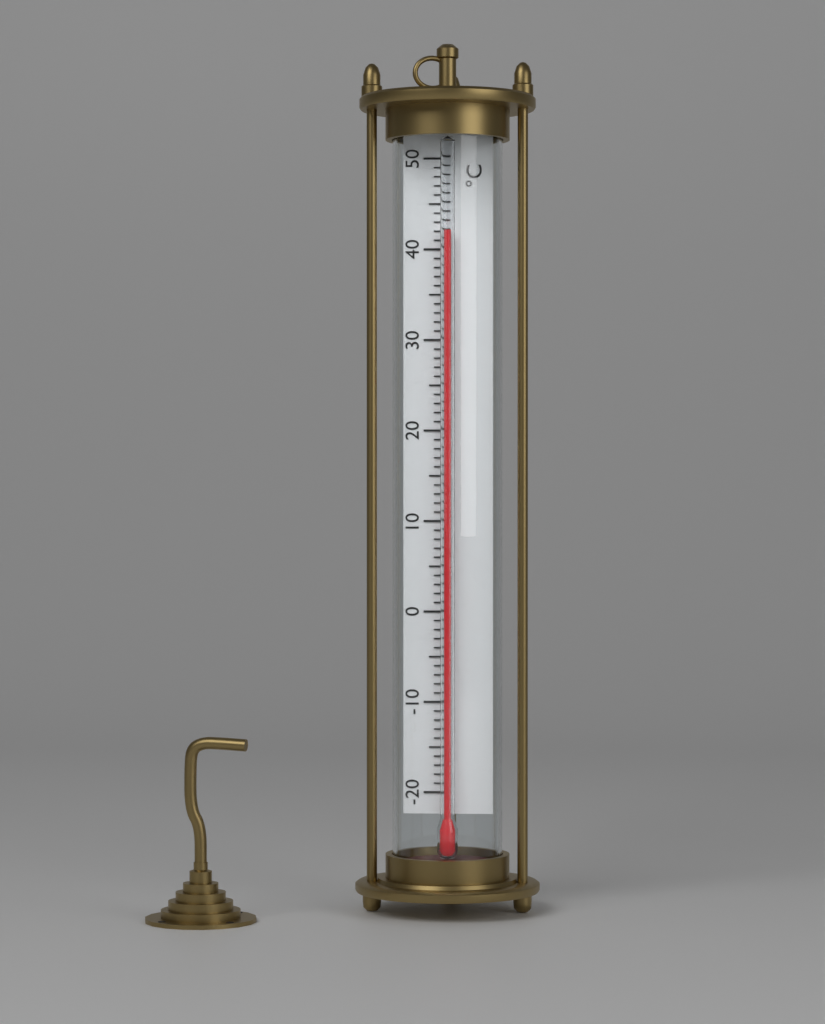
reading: 42 °C
